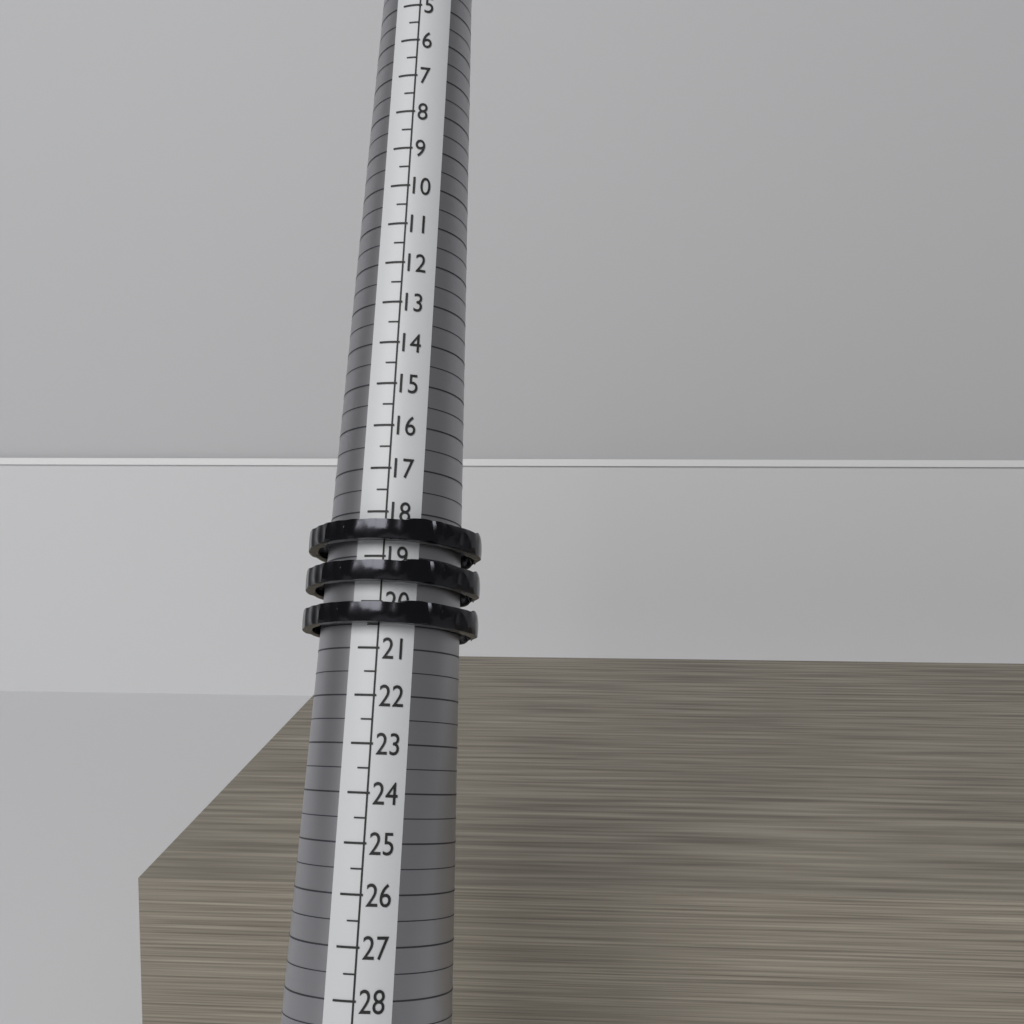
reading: 20.5 (no unit)
